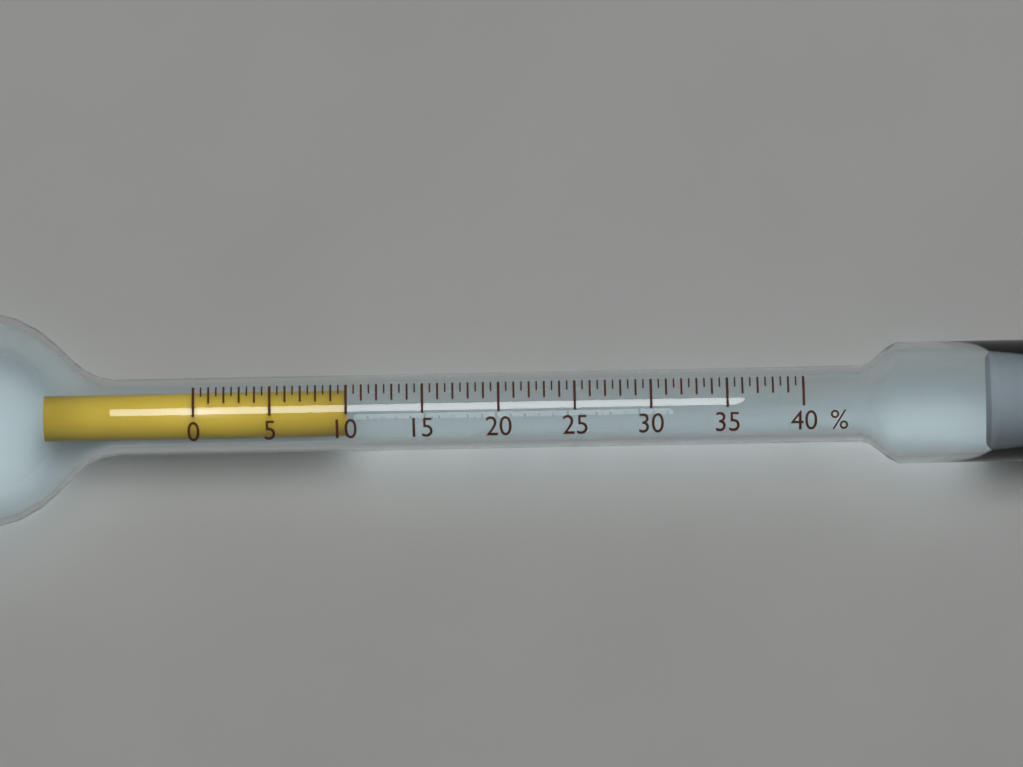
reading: 10.0 %
